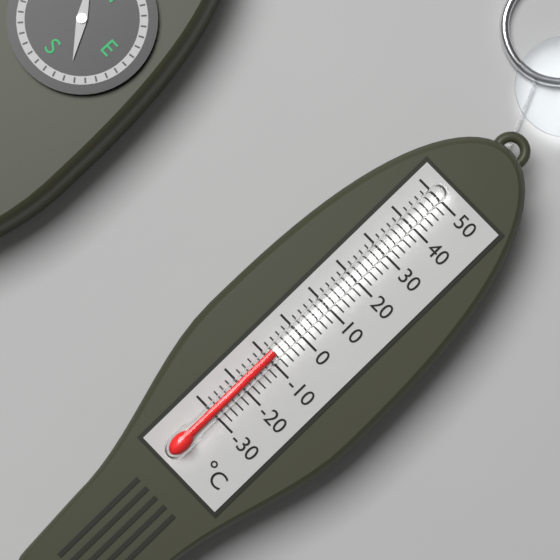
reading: -8 °C
